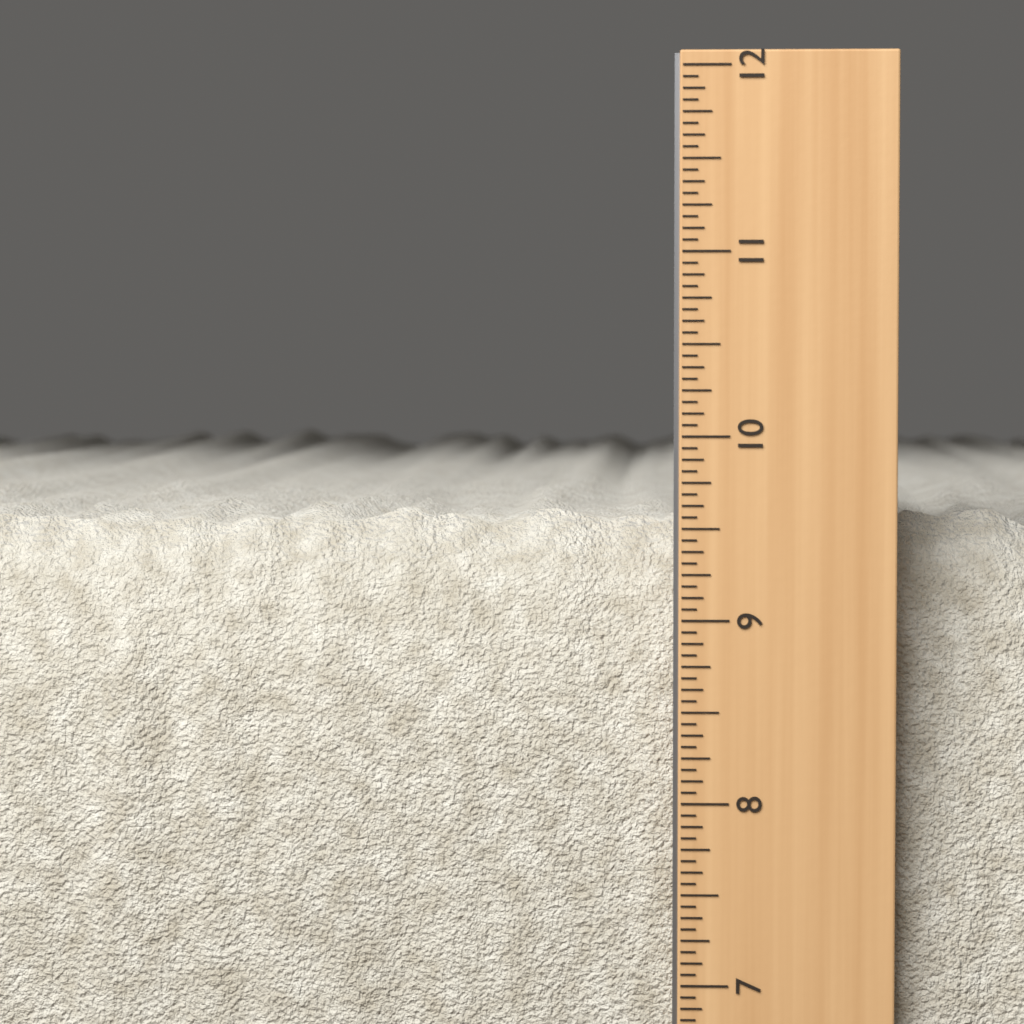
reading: 9.6250 in
